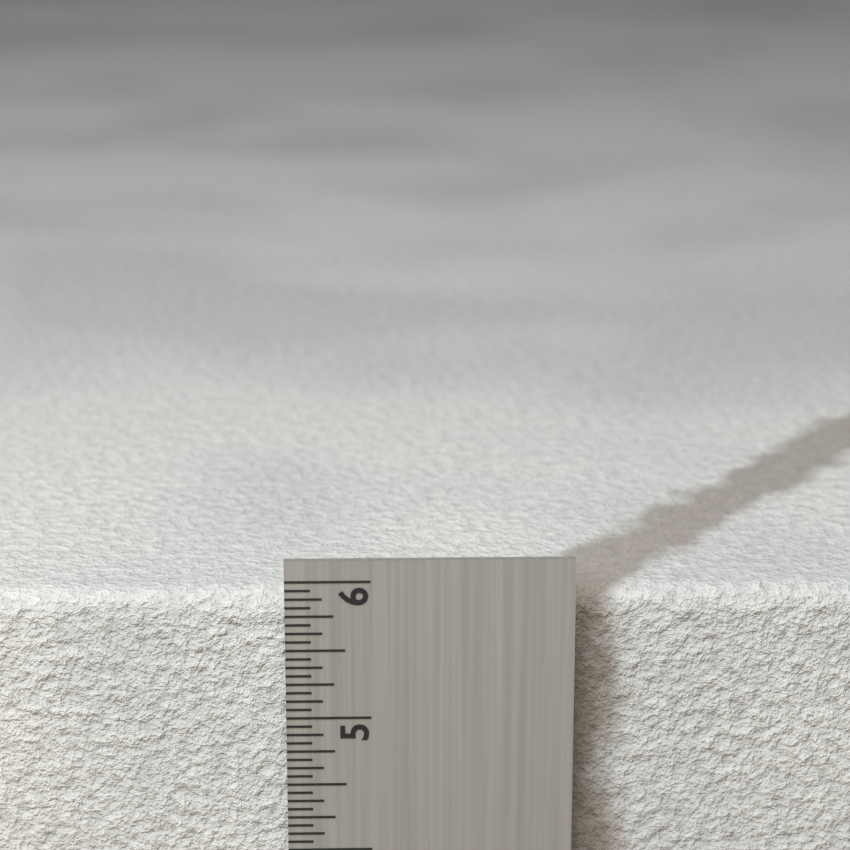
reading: 5.8125 in
